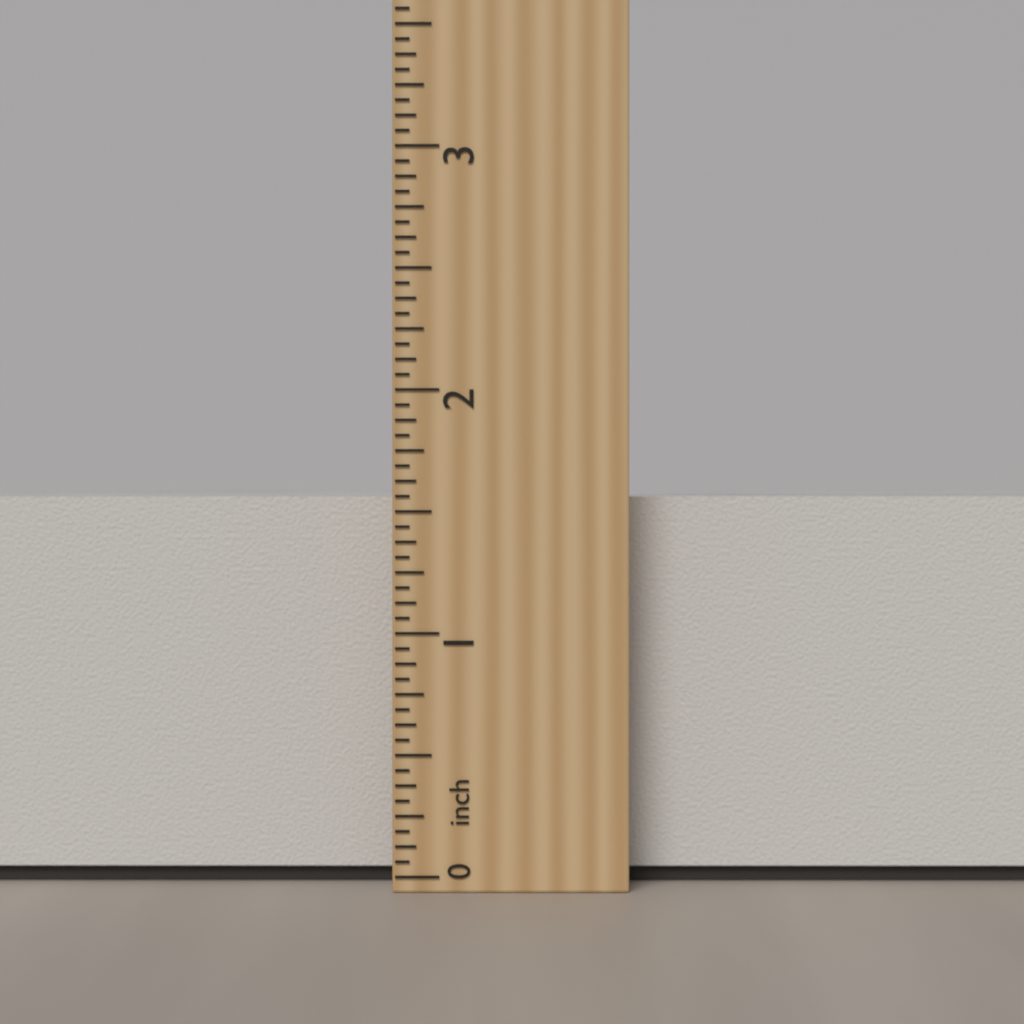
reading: 1.5625 inch
